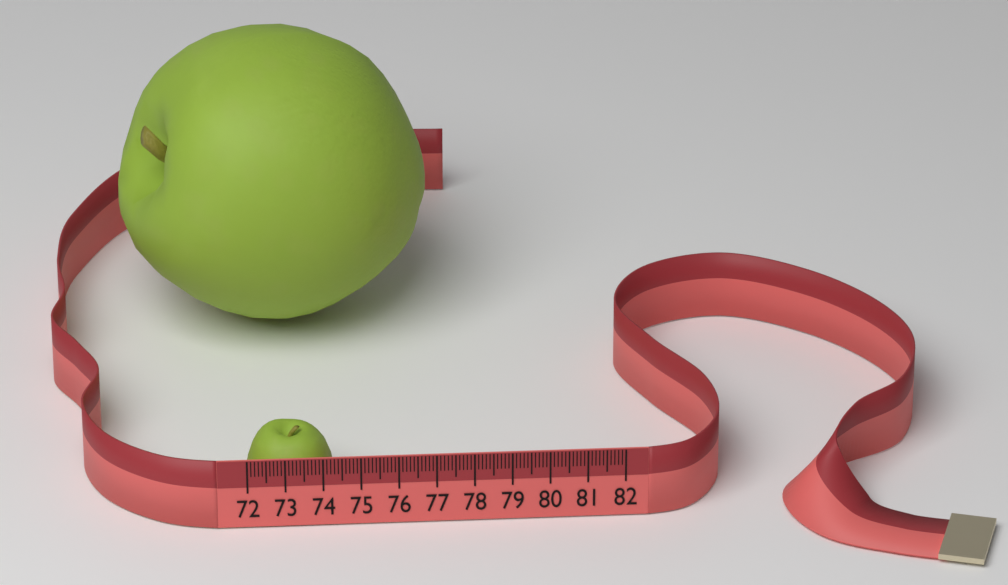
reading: 74.3 (no unit)
